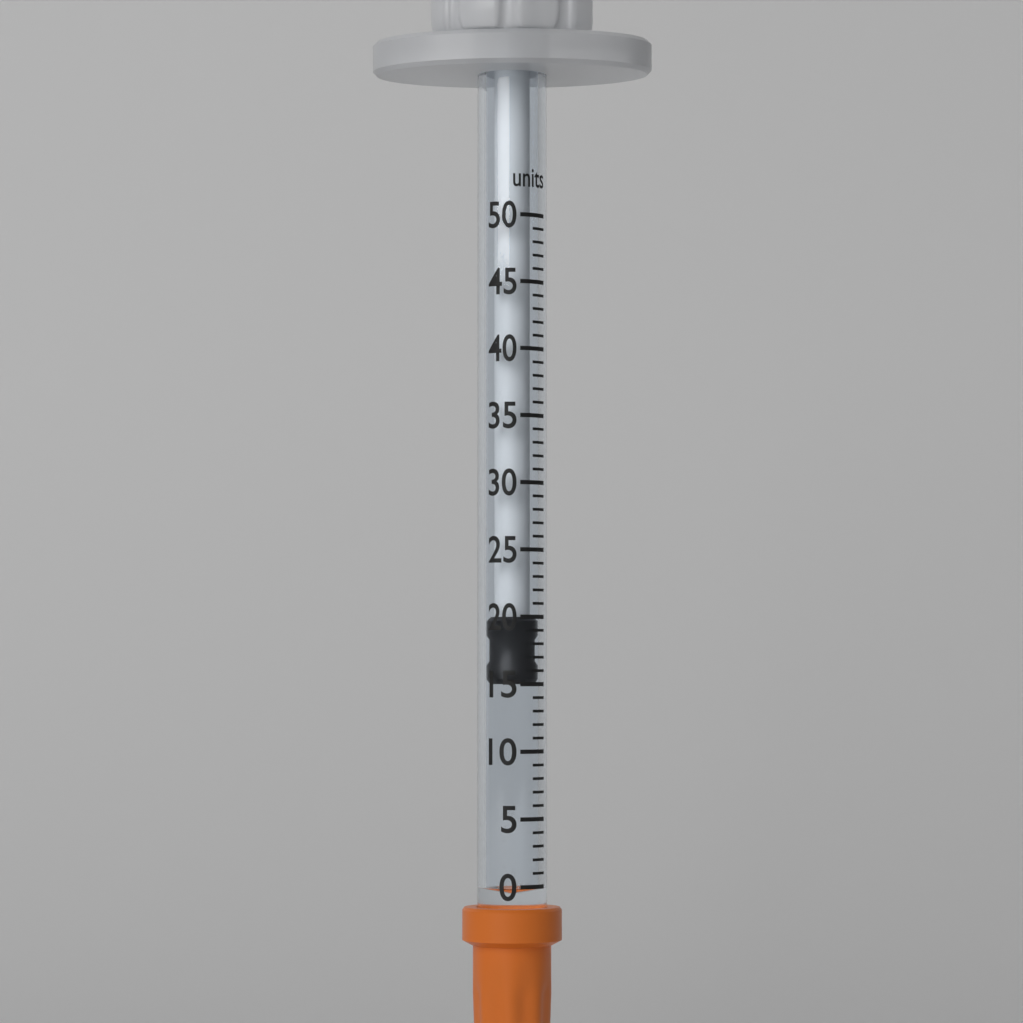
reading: 15 units
